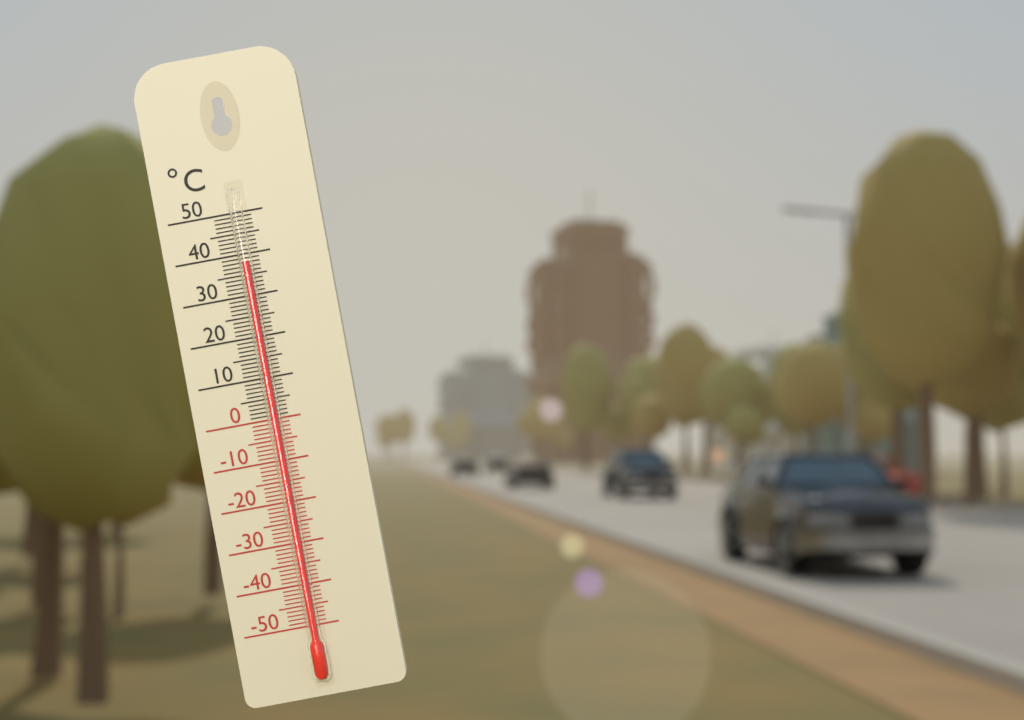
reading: 38 °C
